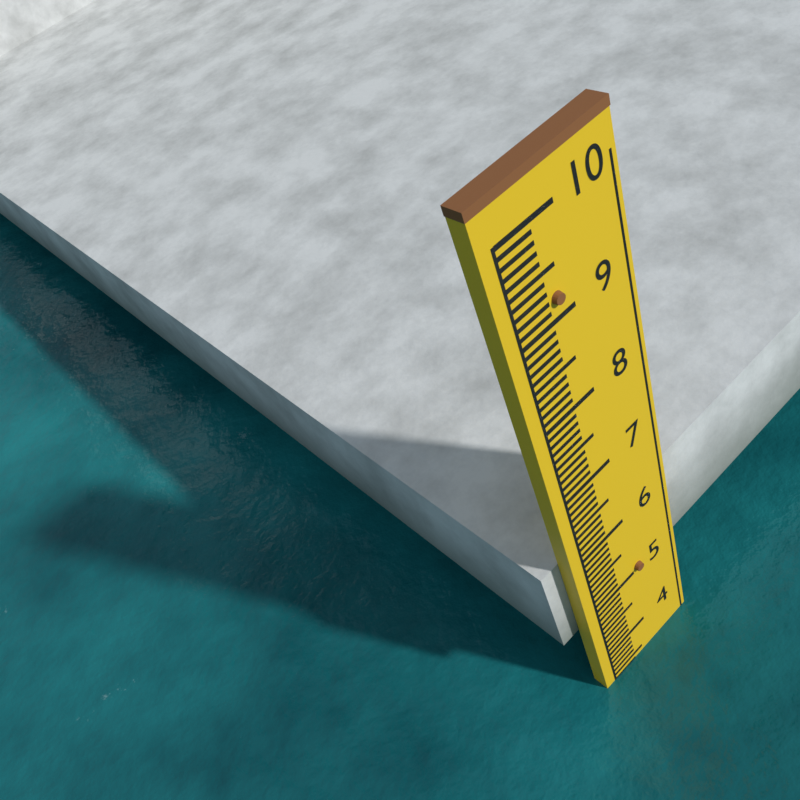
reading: 3.4 (no unit)
